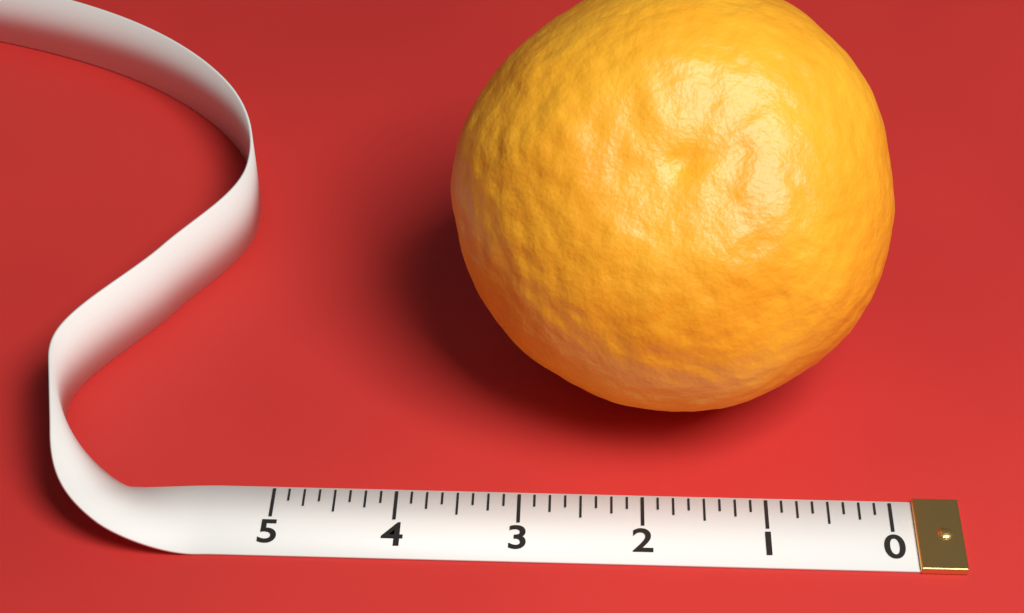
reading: 3.625 (no unit)
